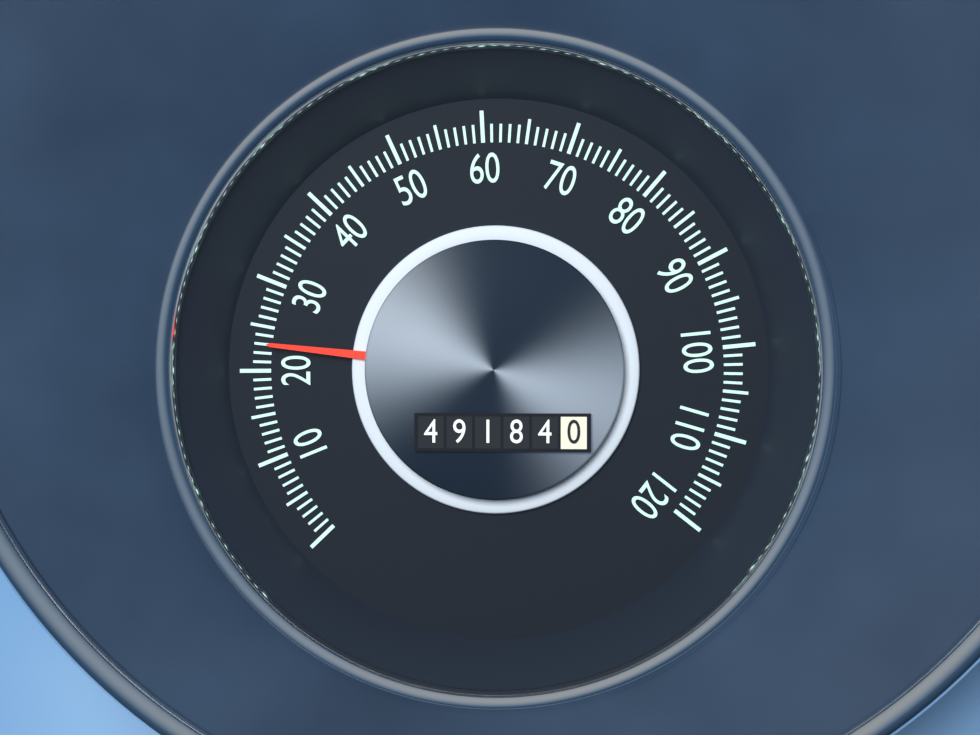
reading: 23 (no unit)
